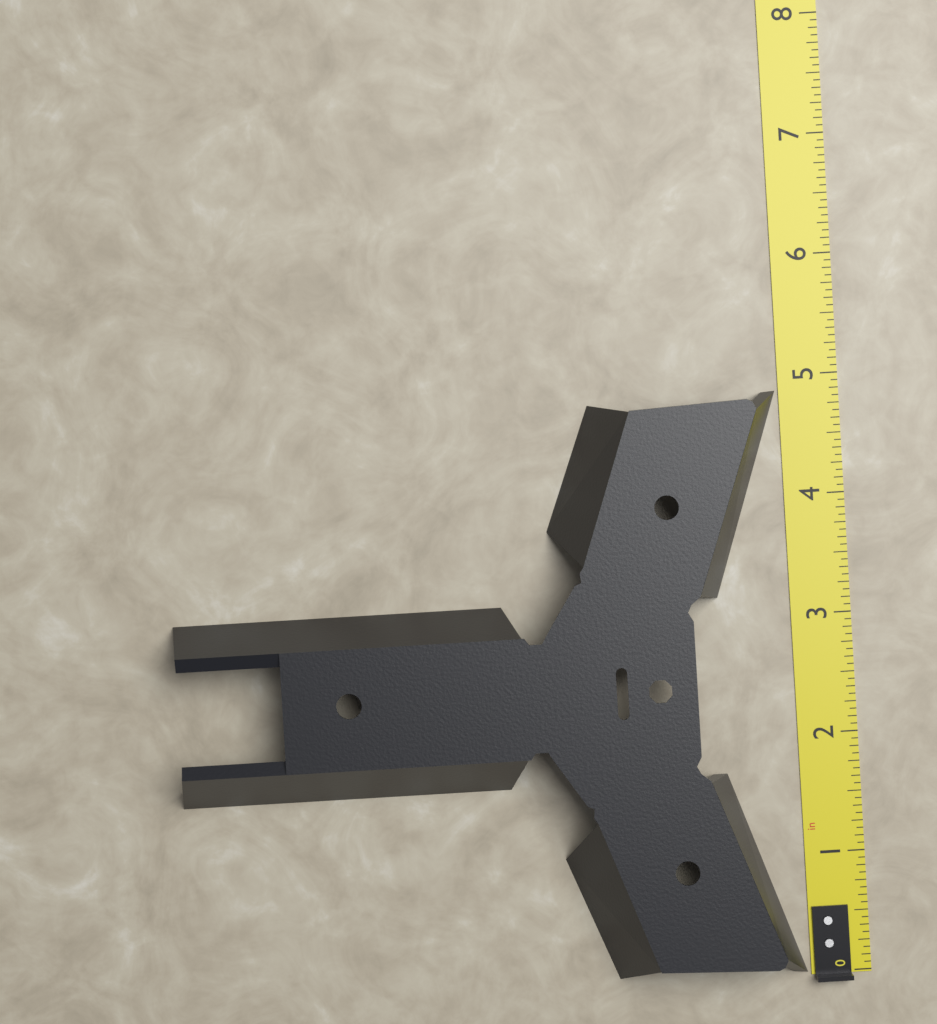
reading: 4.8750 in
